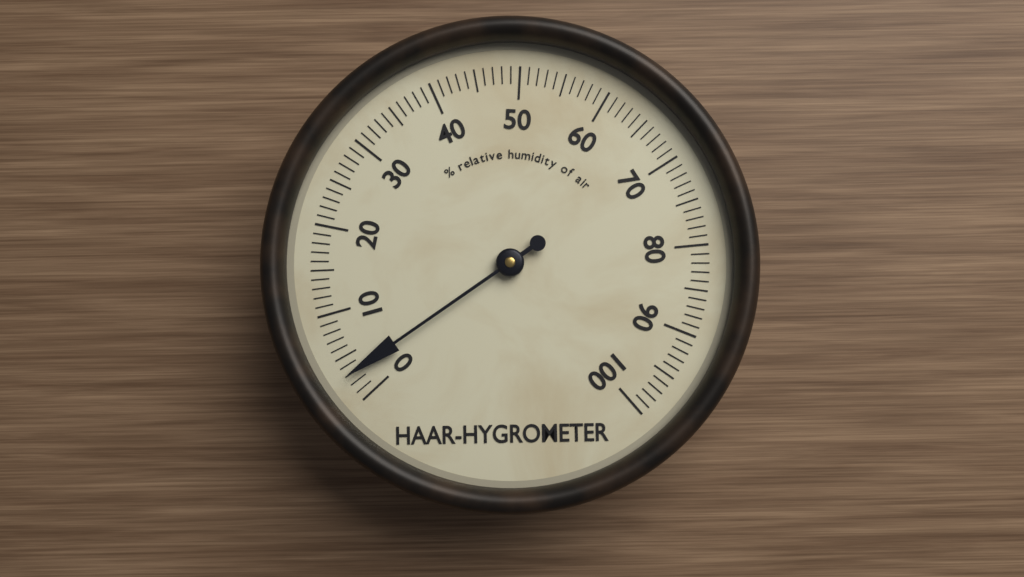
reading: 3 %
